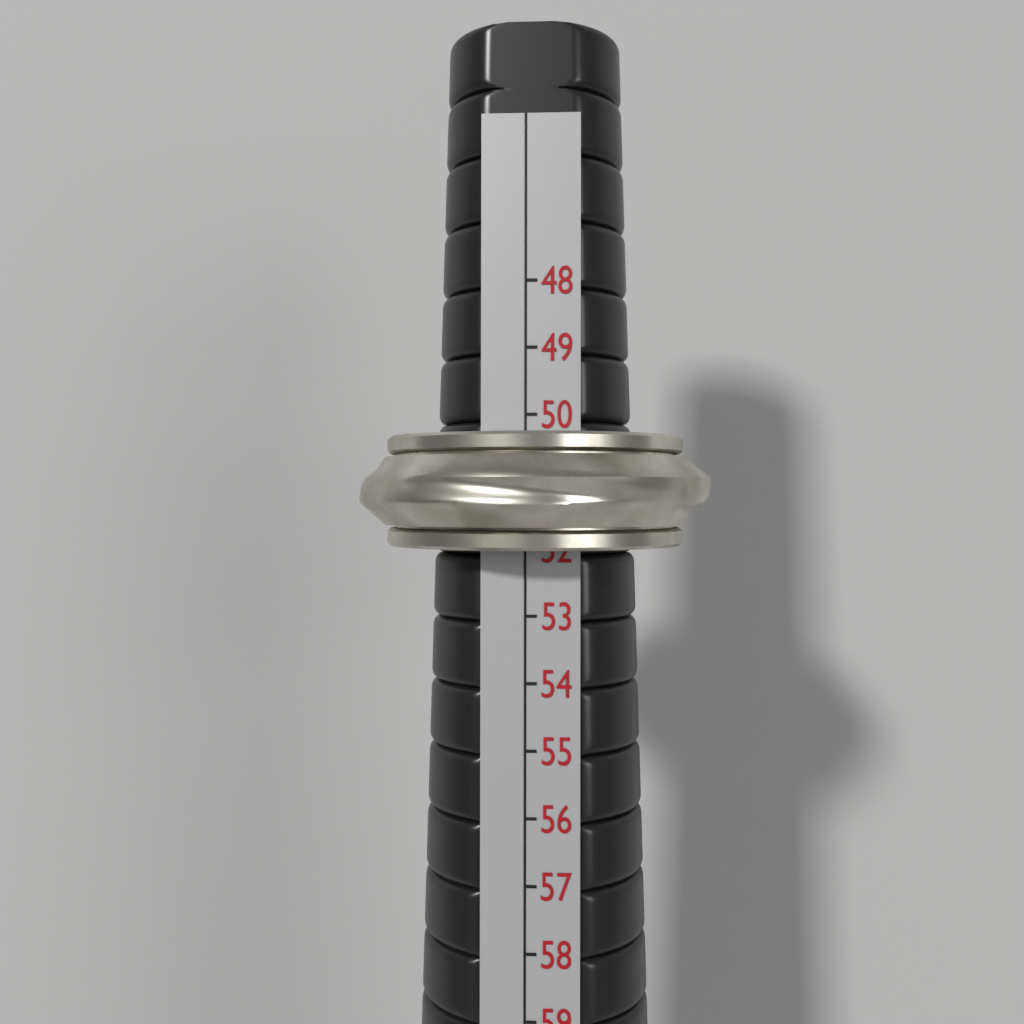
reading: 52 (no unit)
